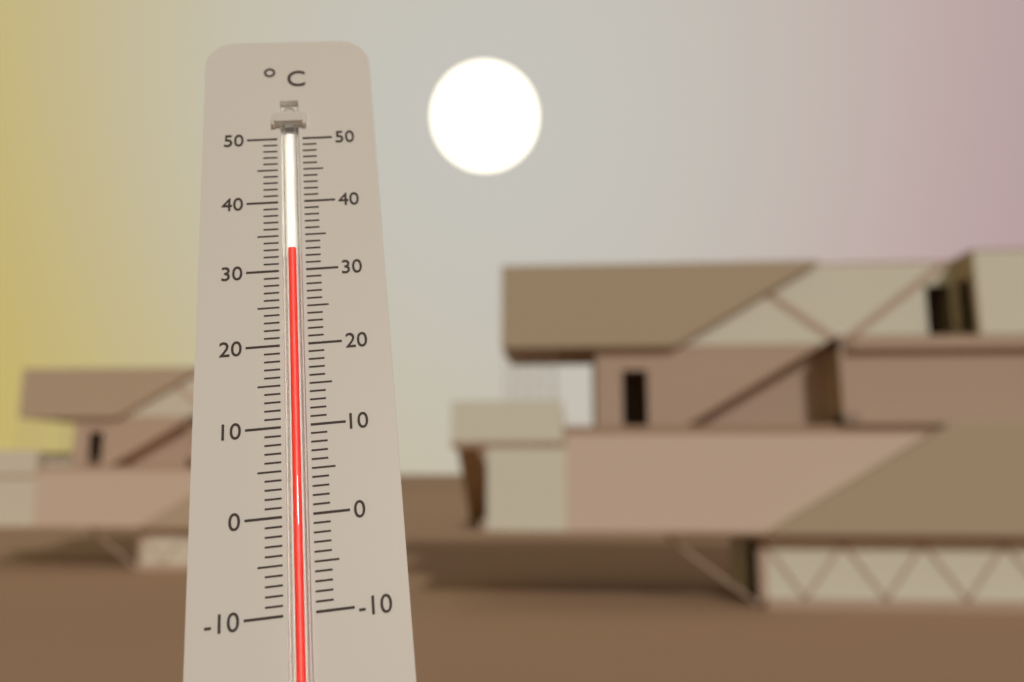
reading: 33 °C
